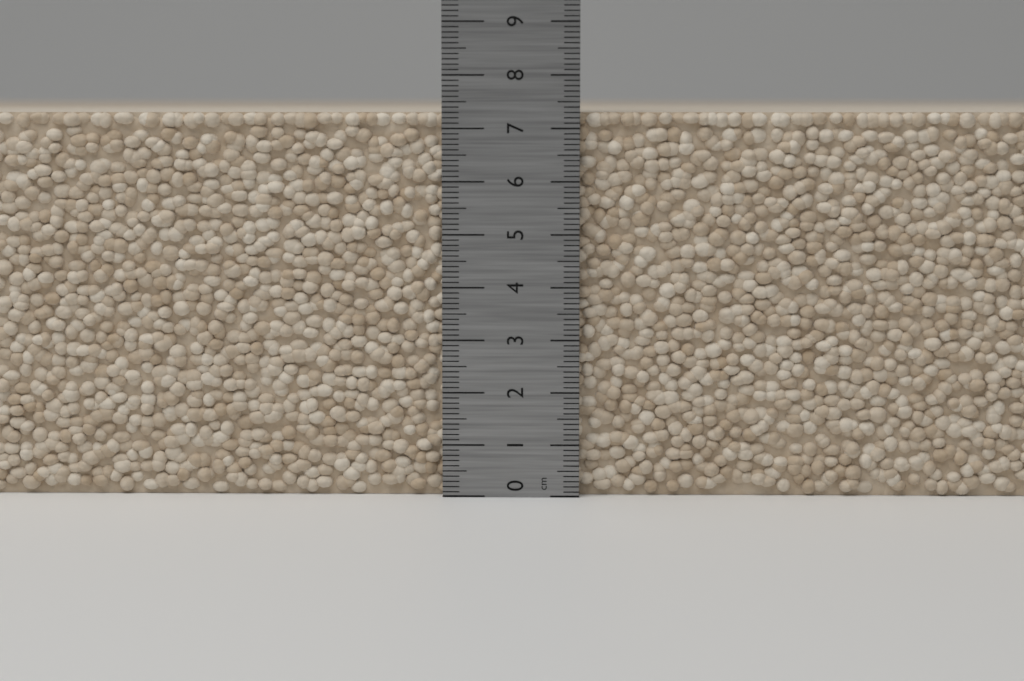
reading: 7.3 cm
